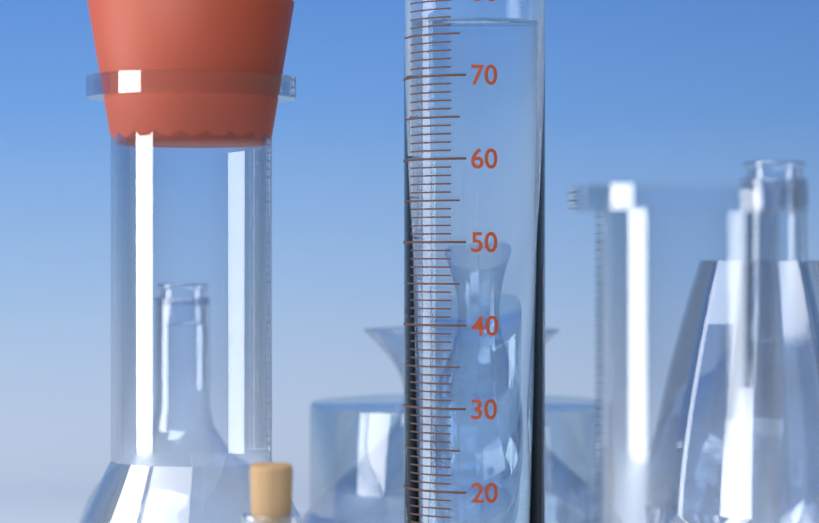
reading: 77 ml
